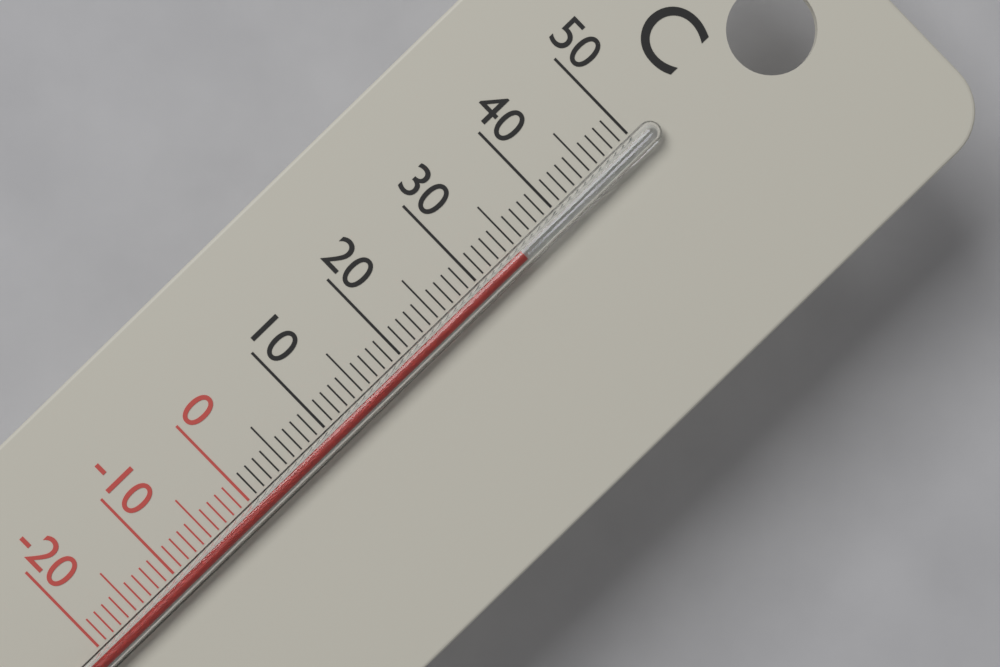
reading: 35 °C
